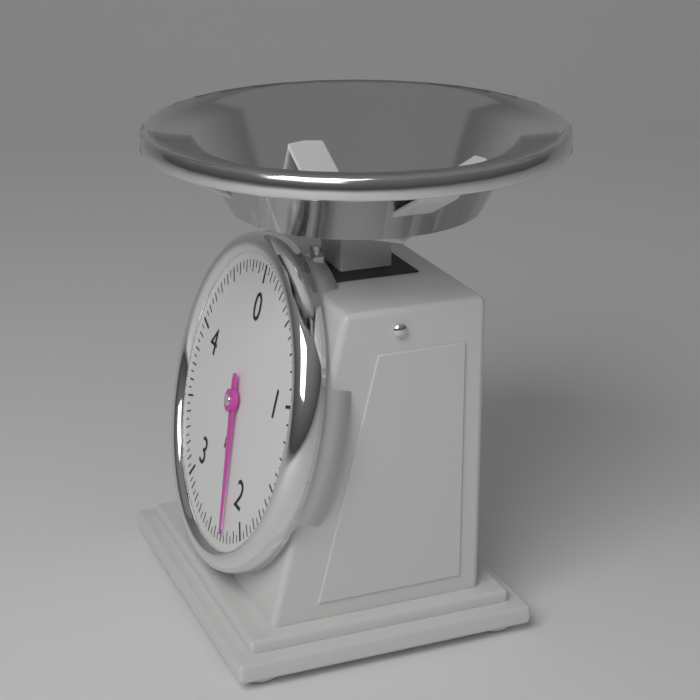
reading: 2.25 kg
